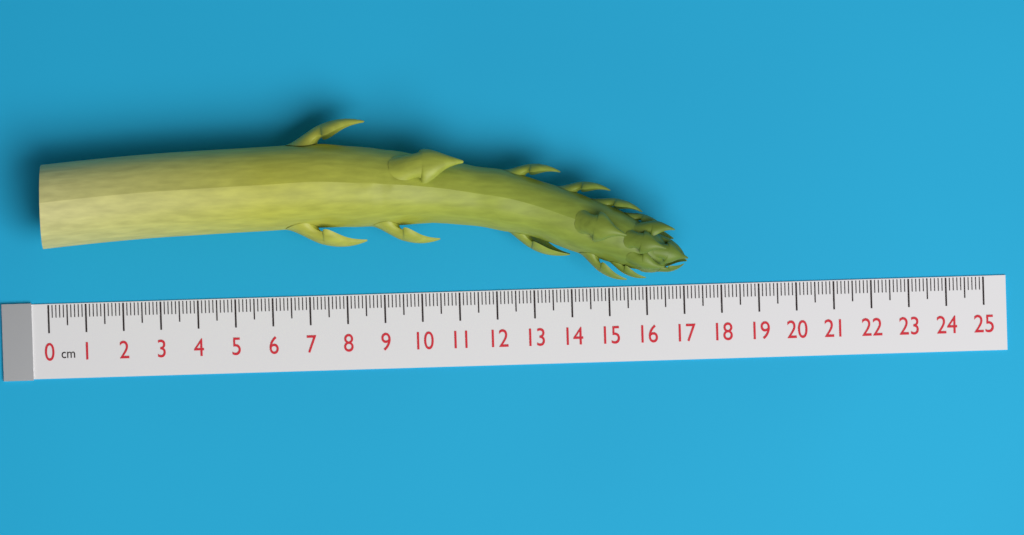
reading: 17.1 cm
